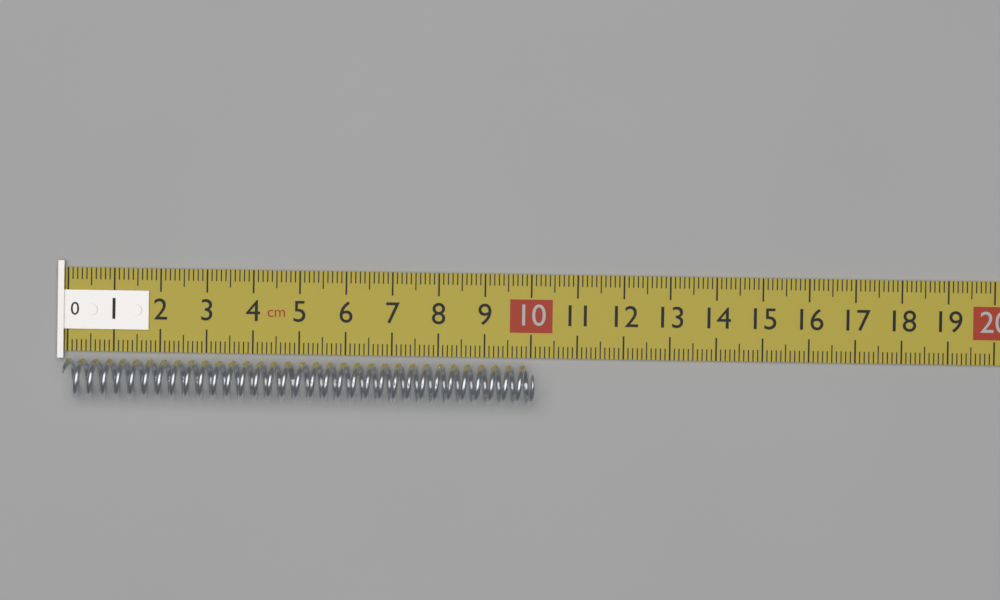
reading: 10.1 cm
